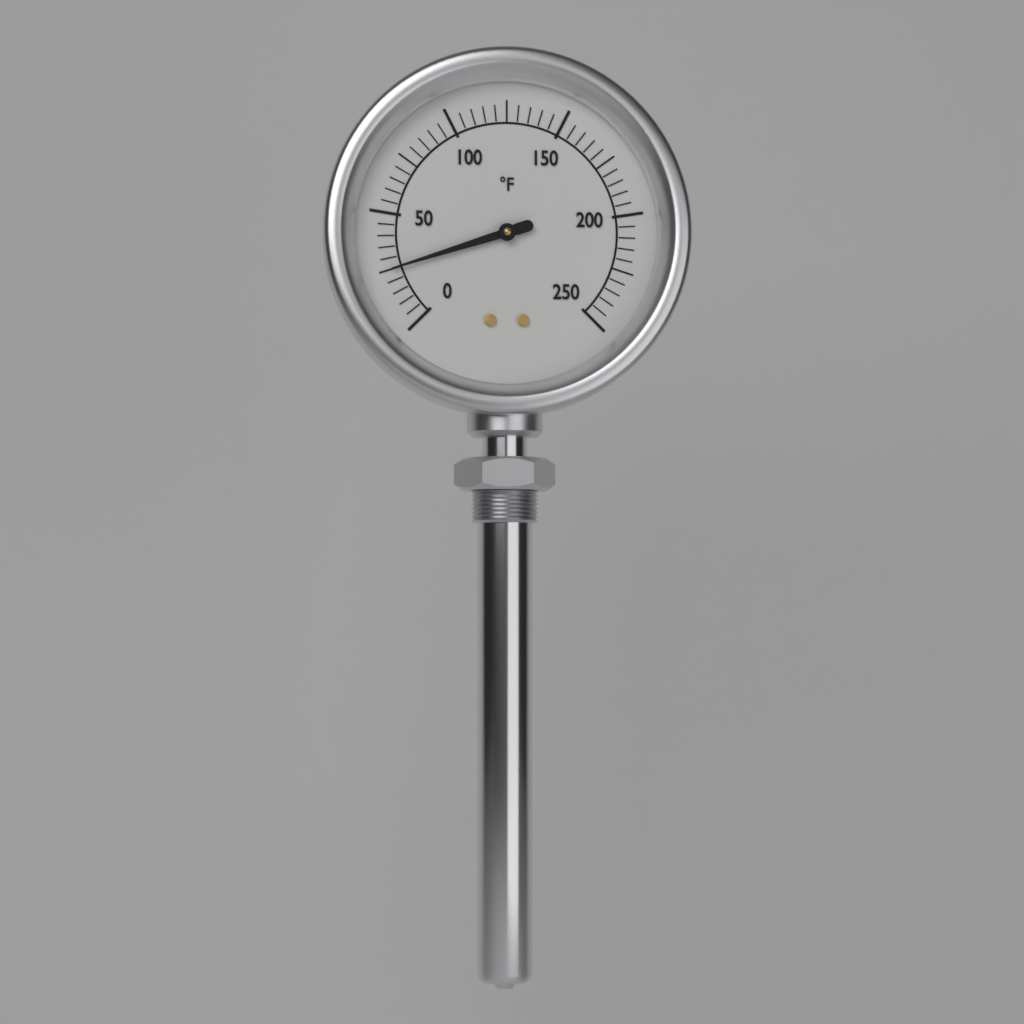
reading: 25 °F
